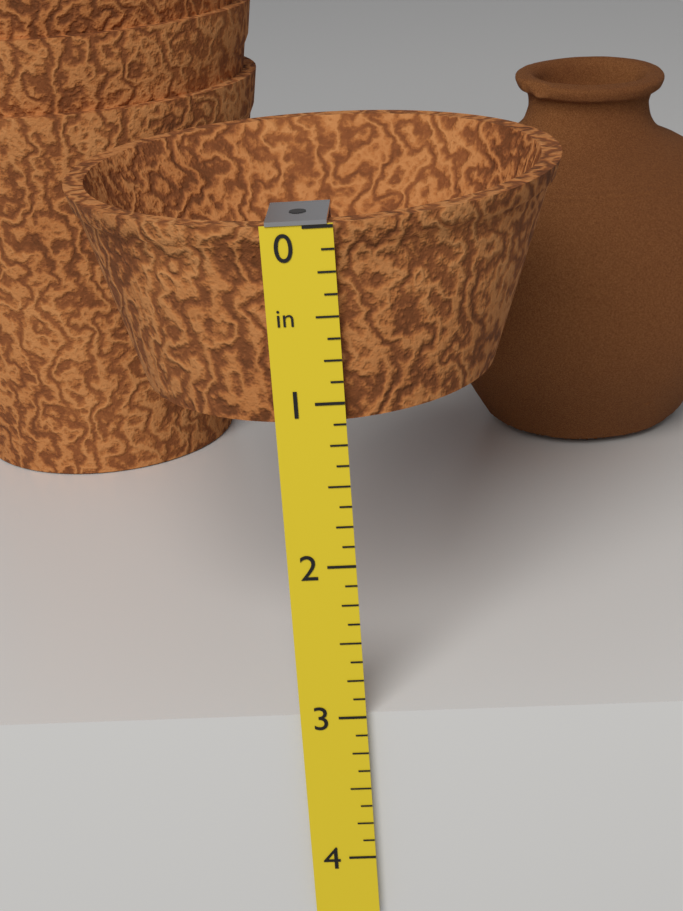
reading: 1.125 in
